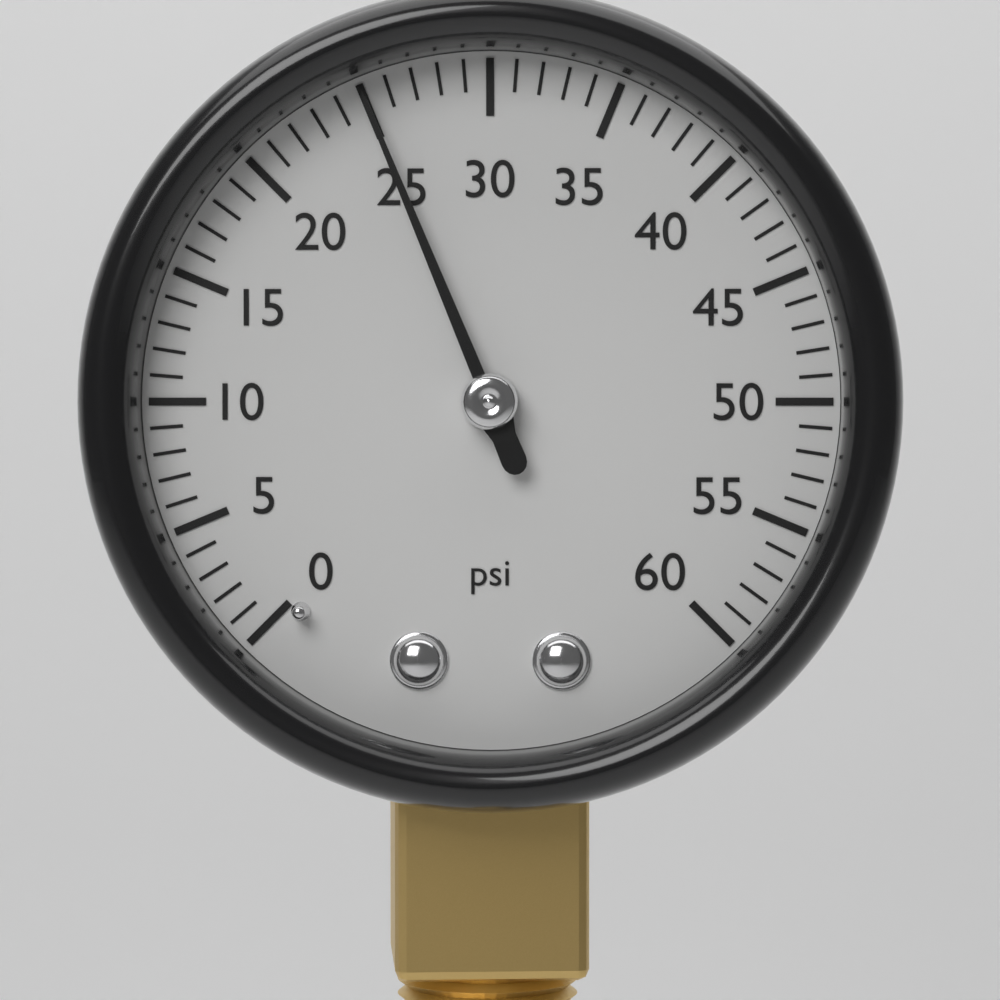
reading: 25 psi
